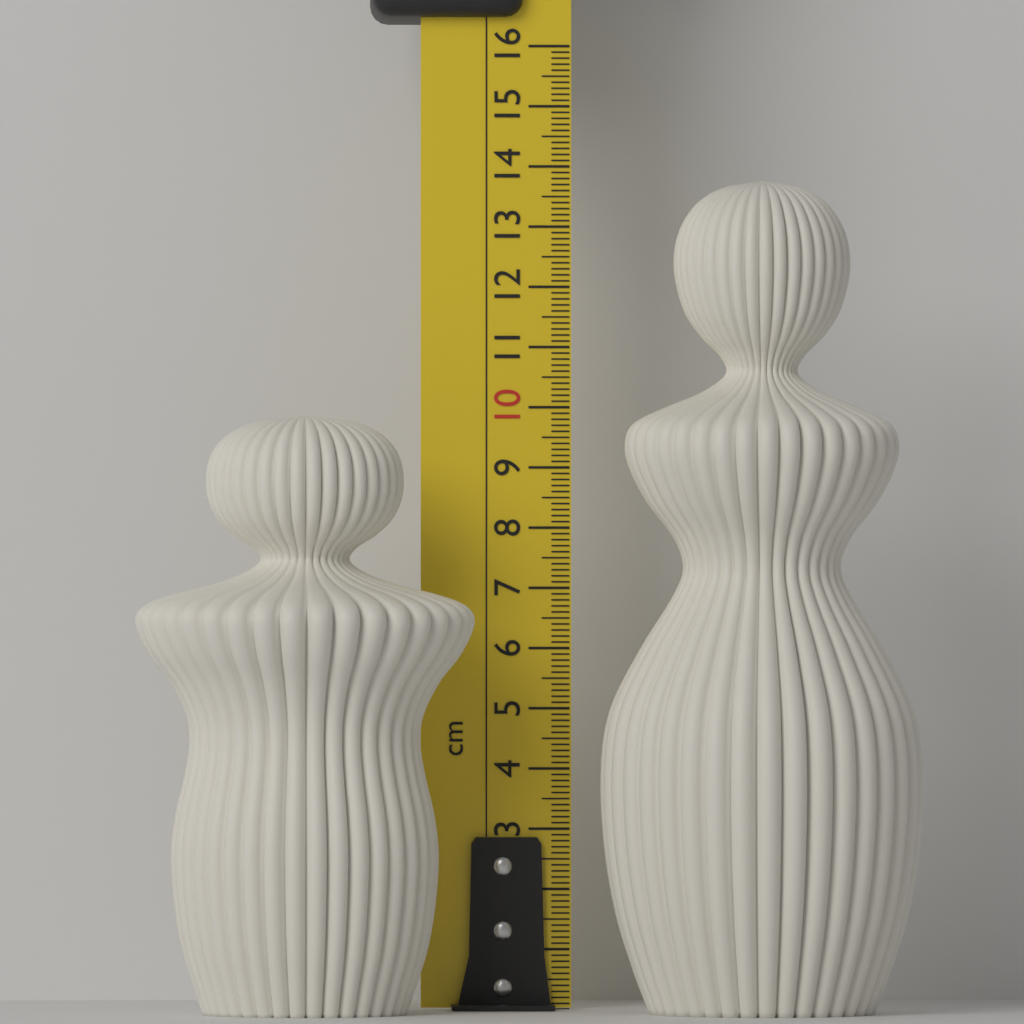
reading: 9.8 cm
